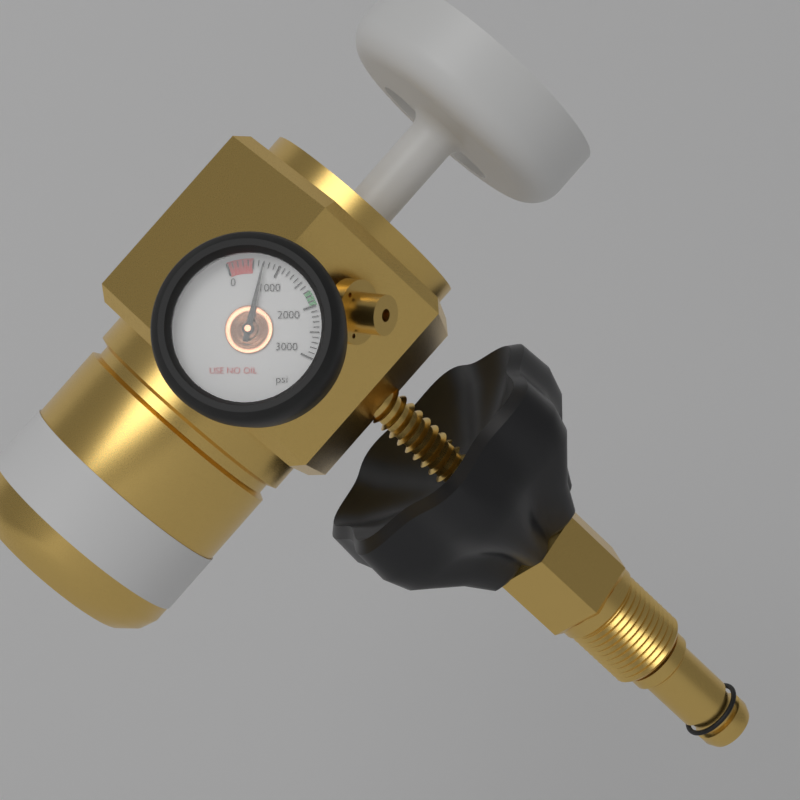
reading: 700 psi
